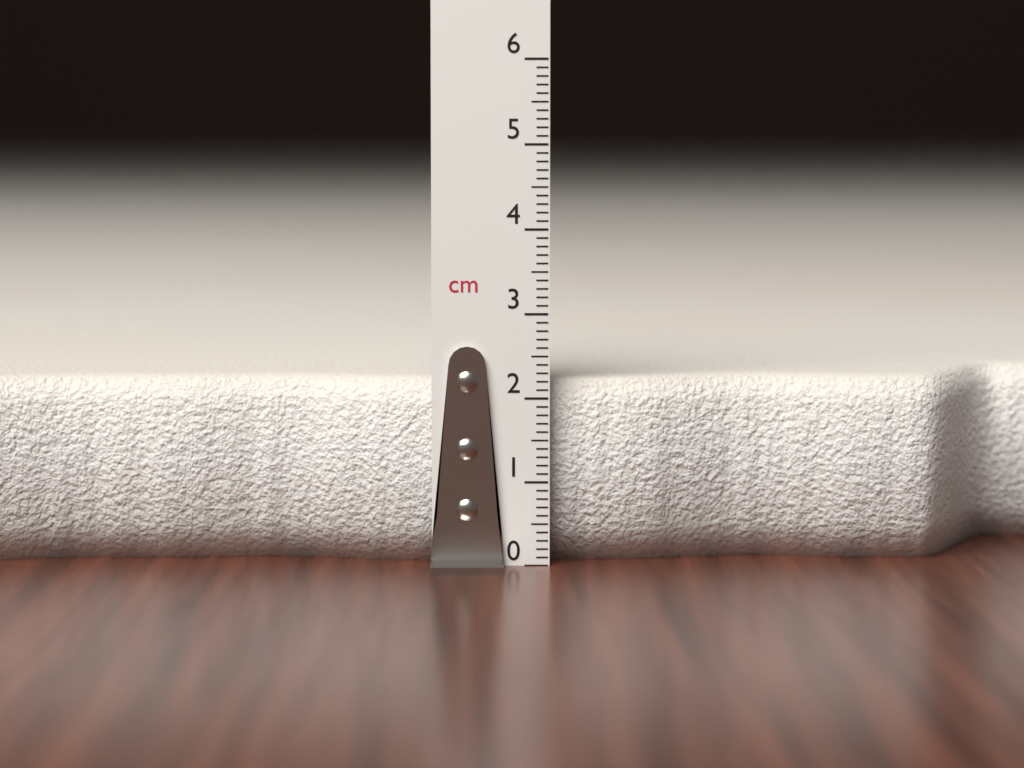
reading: 2.2 cm
